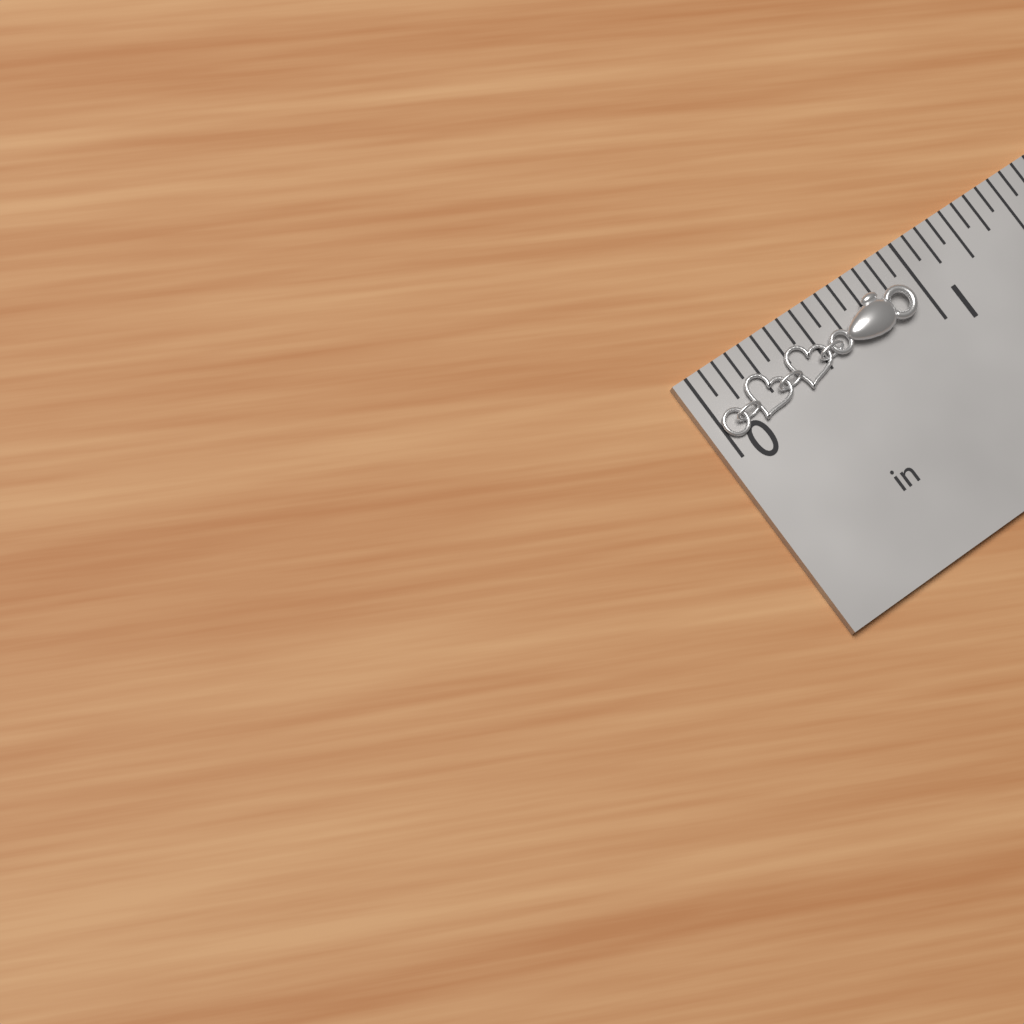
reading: 0.9375 in
